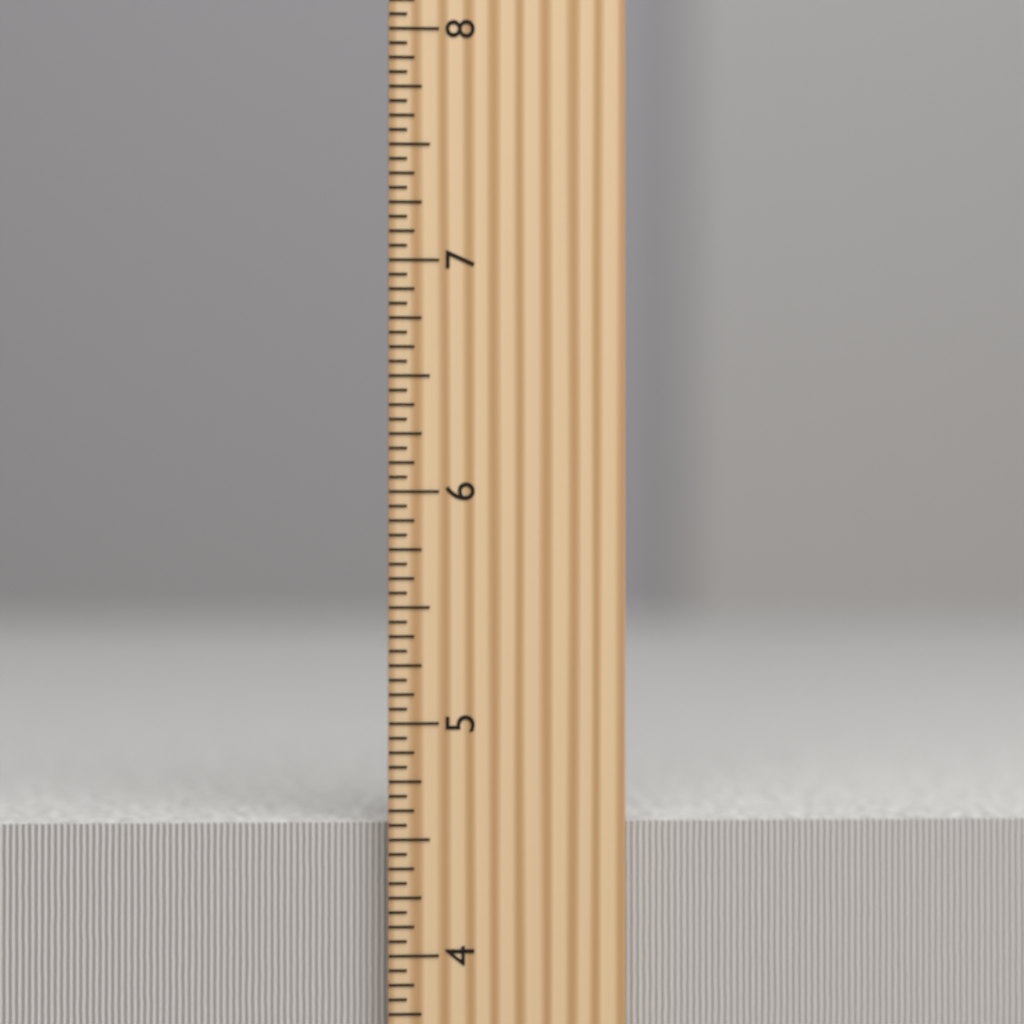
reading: 4.5625 inch
